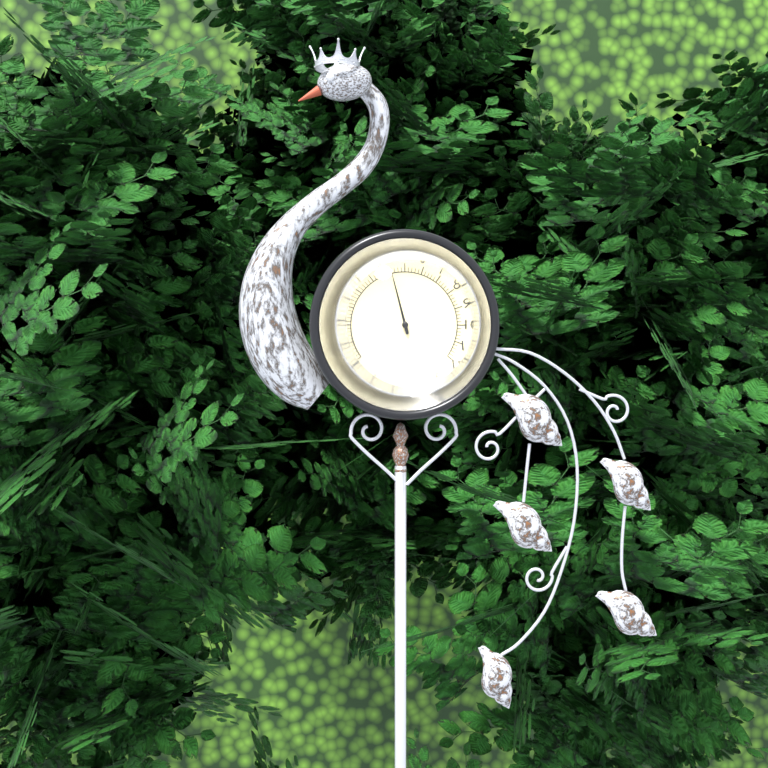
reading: 42 °F
